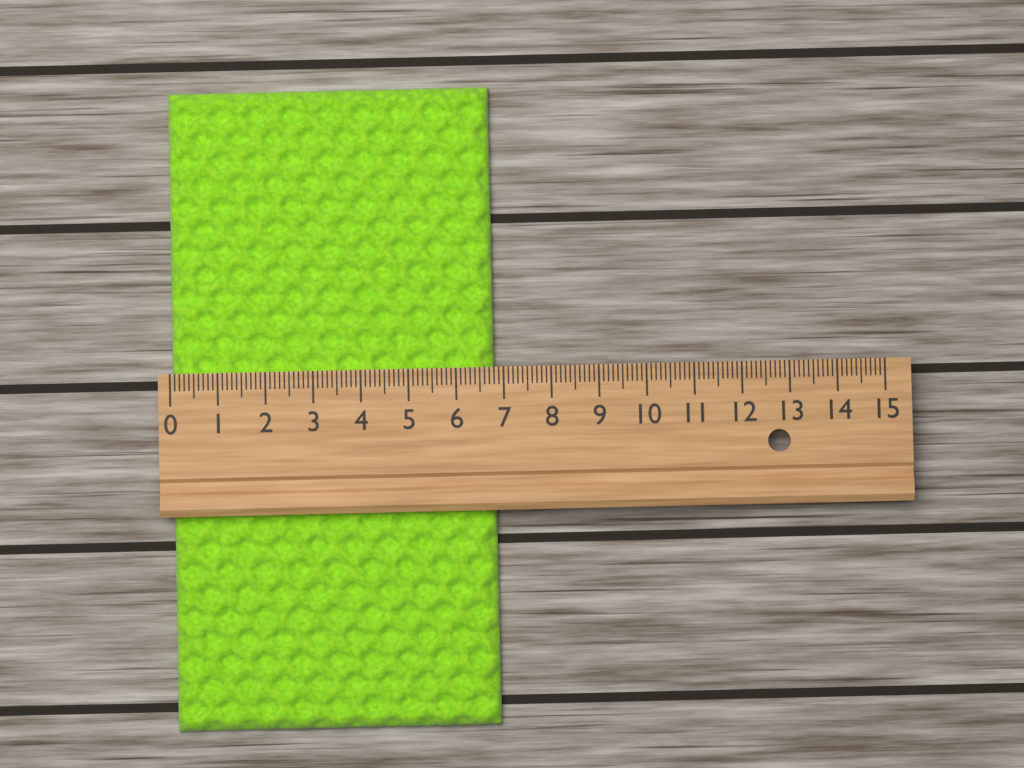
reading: 6.8 (no unit)
